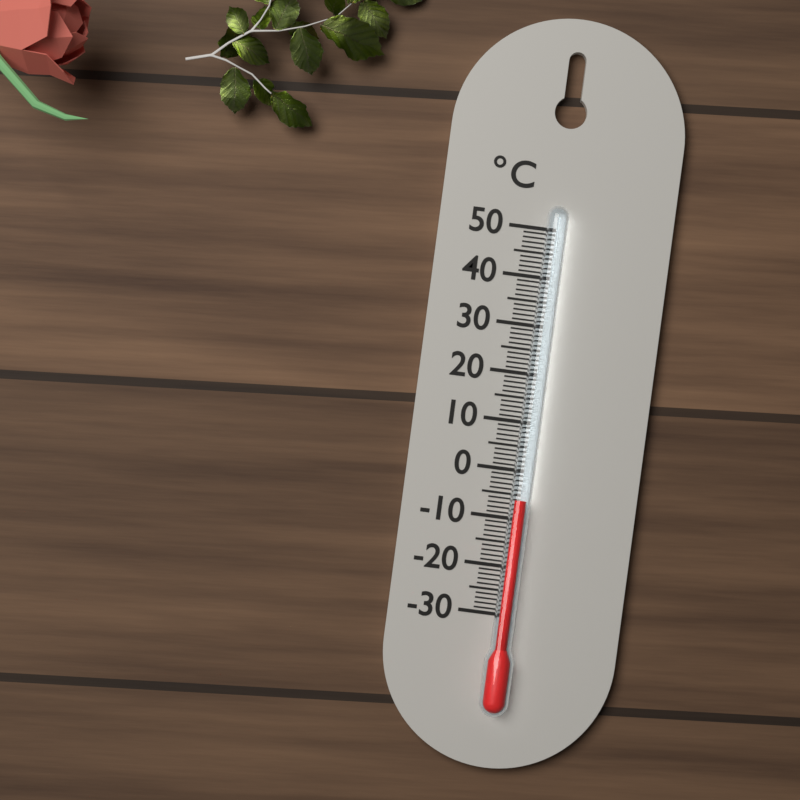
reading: -6 °C
